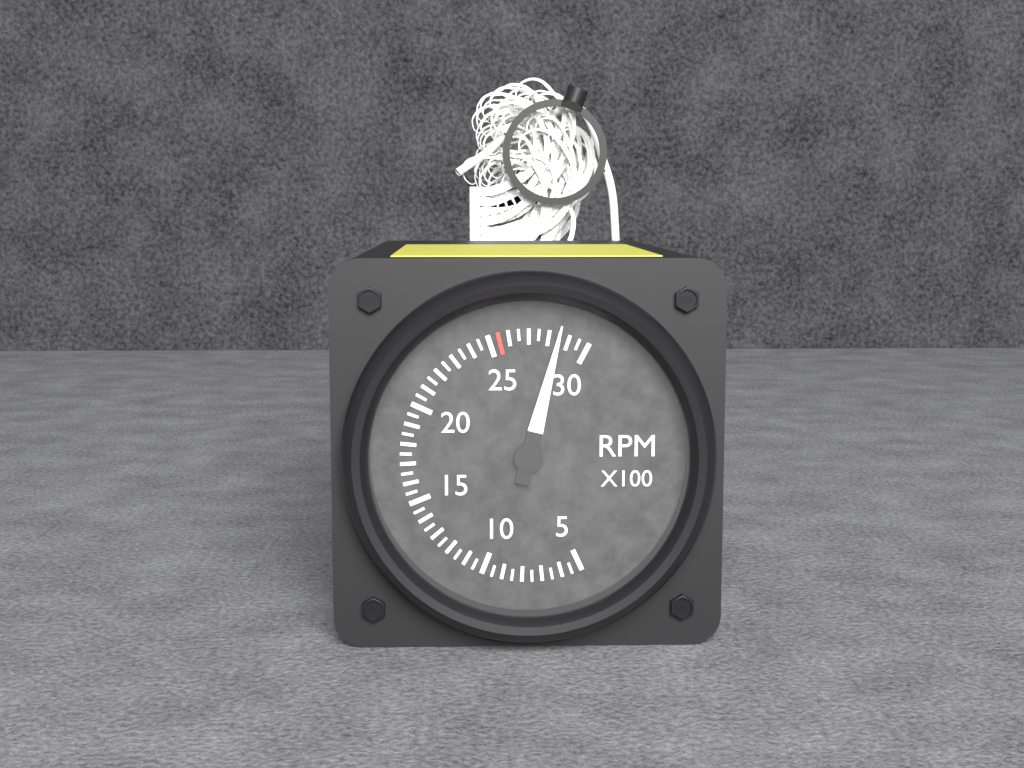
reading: 2850 RPM
